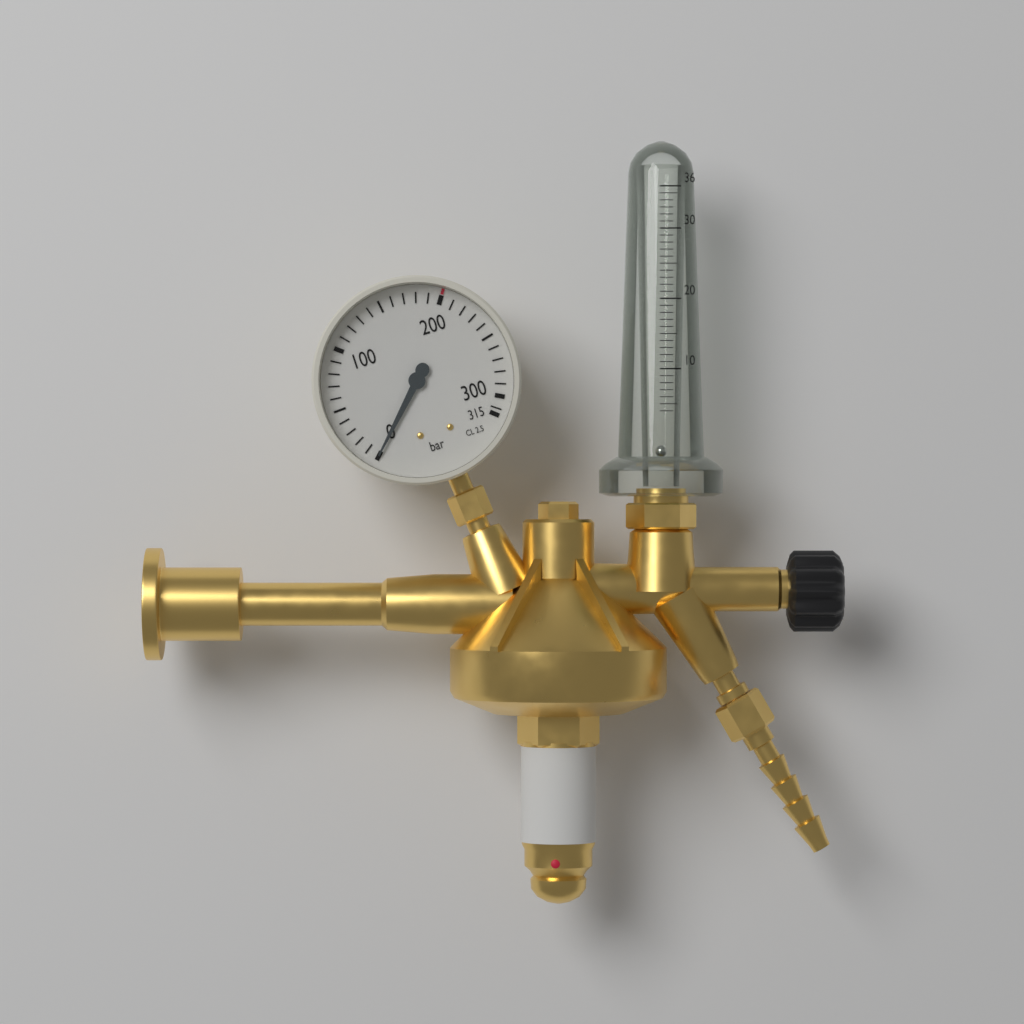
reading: 0 bar
